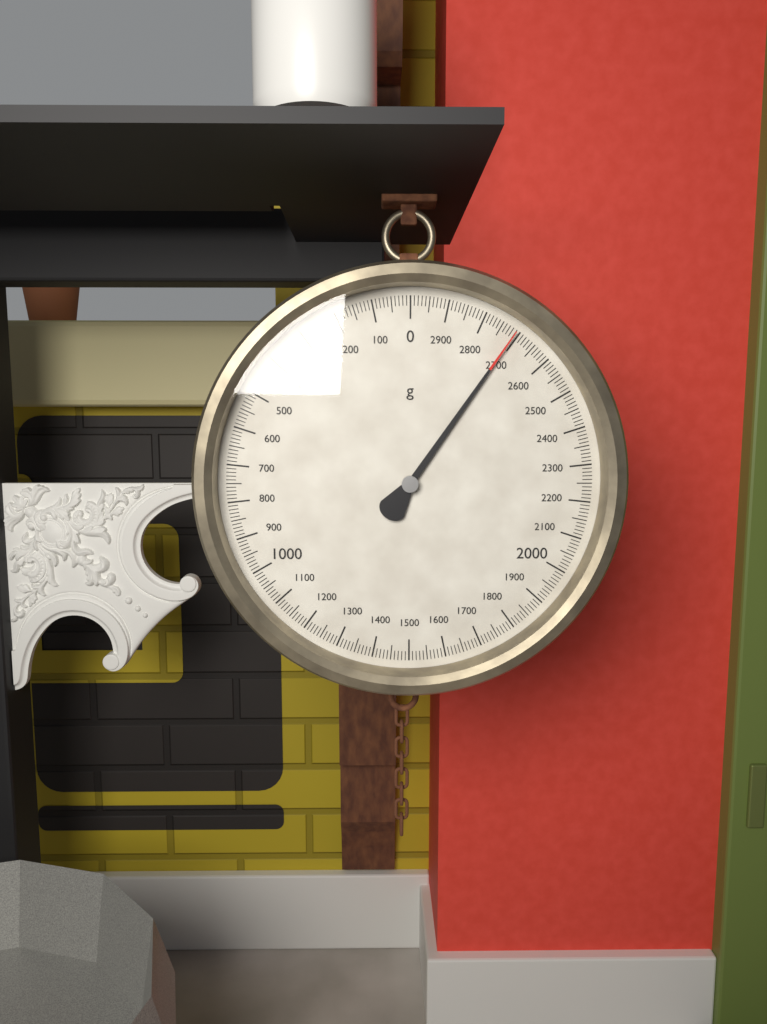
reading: 2710 g
